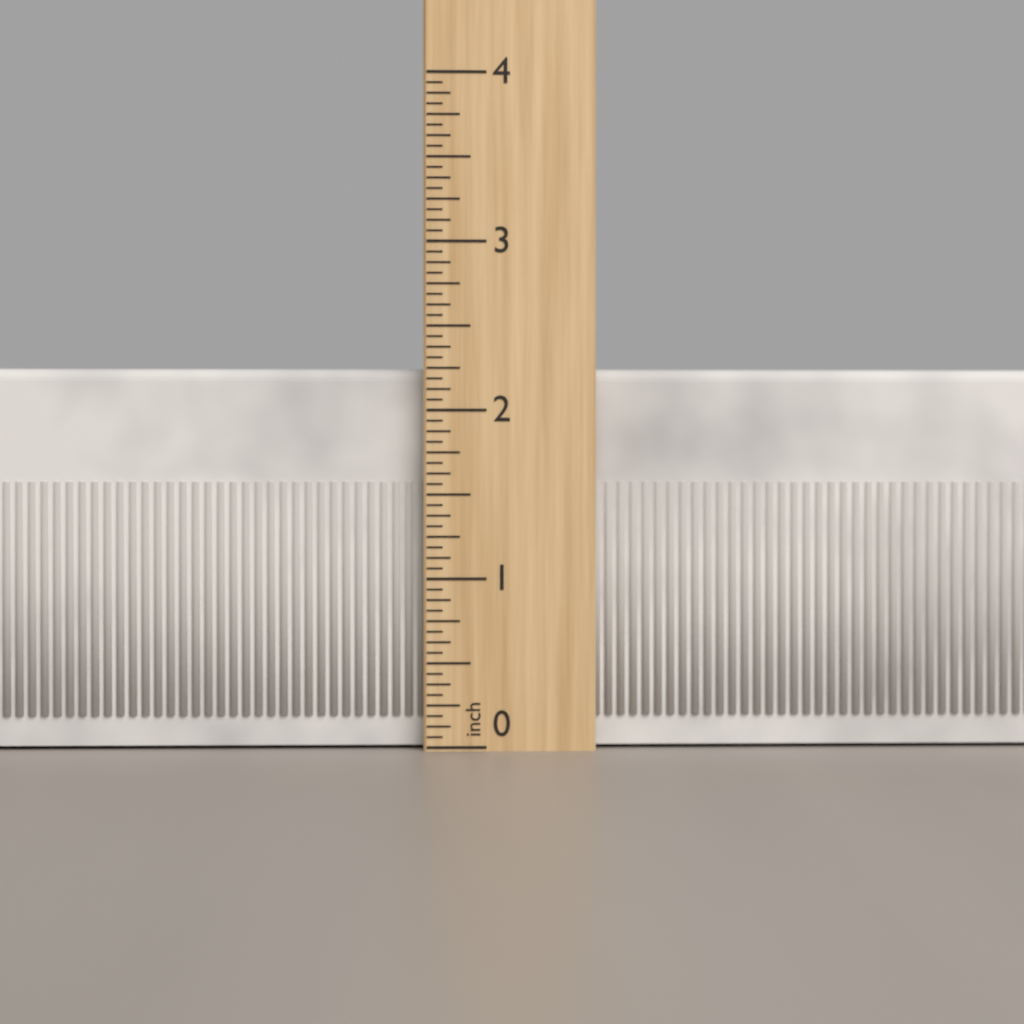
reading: 2.2500 inch
